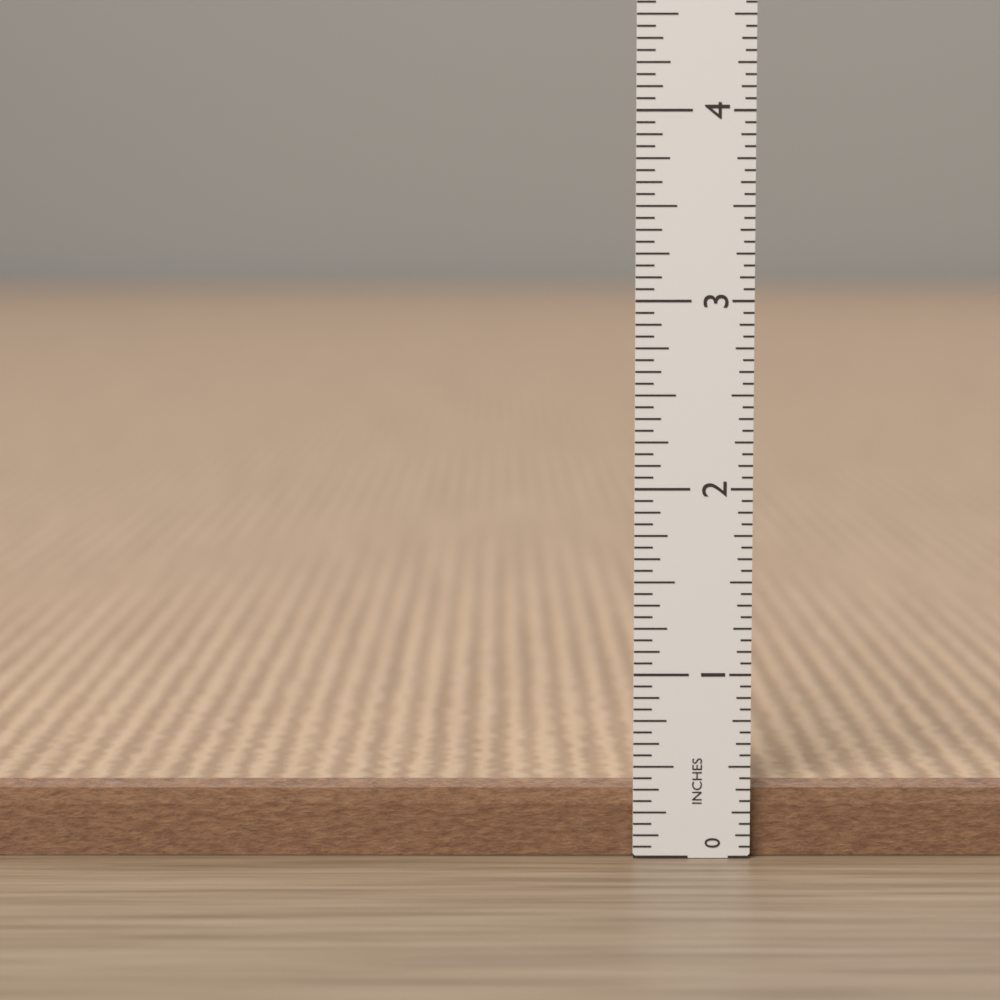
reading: 0.4000 in
